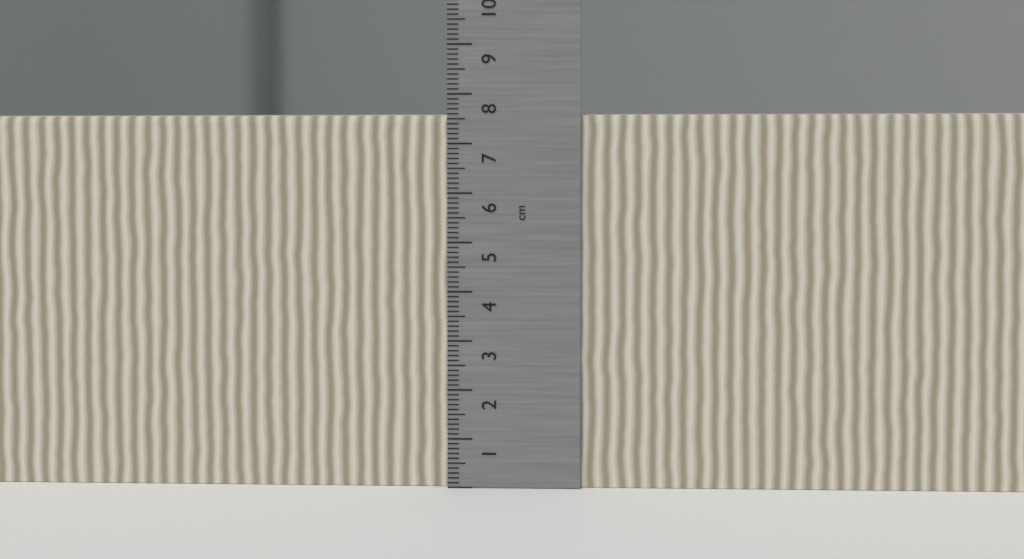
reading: 7.6 cm
